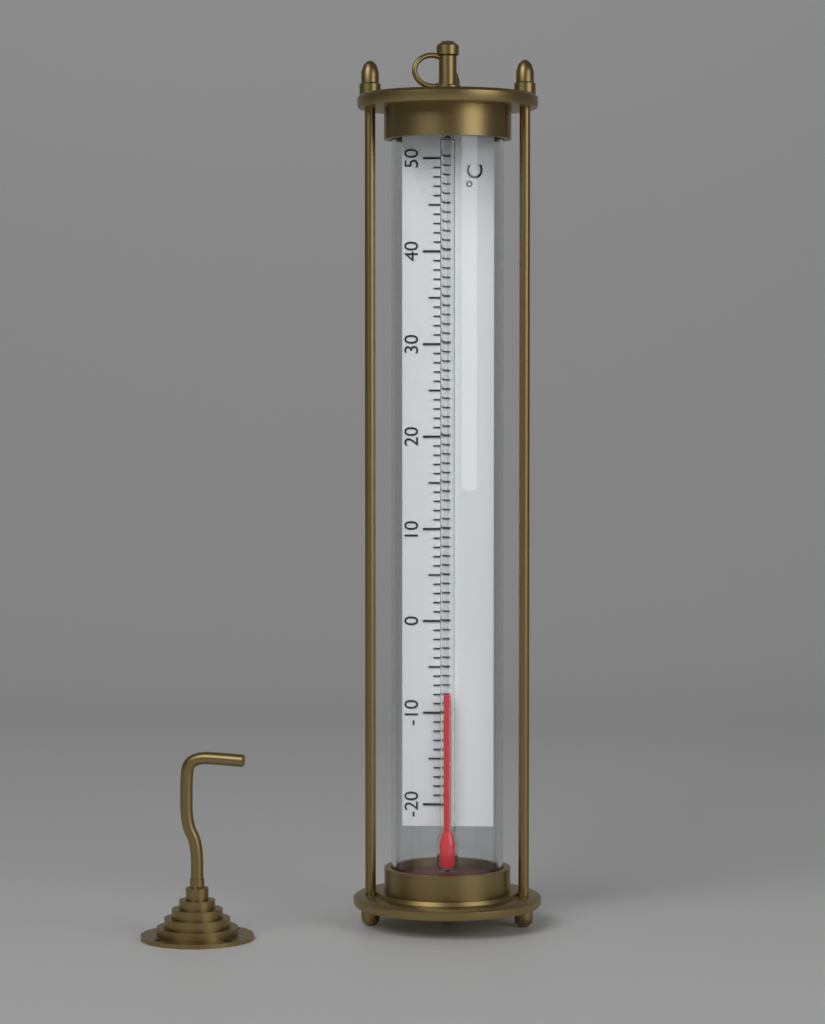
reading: -8 °C
